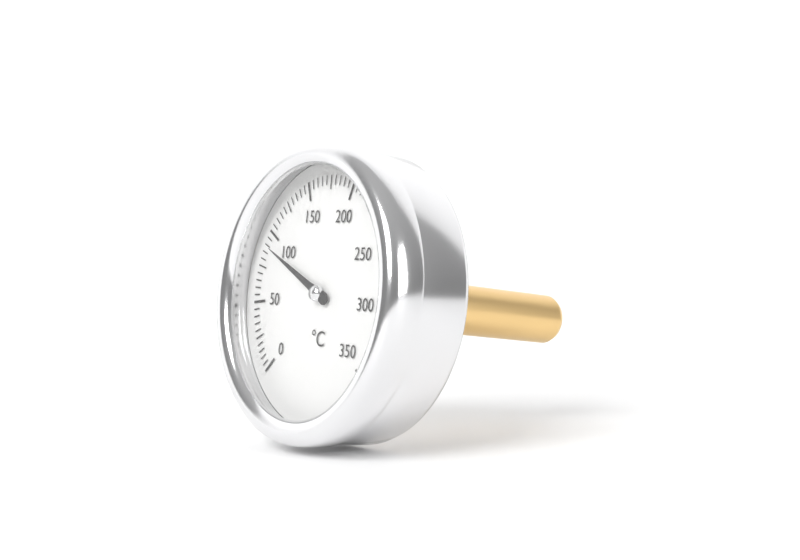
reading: 90 °C
